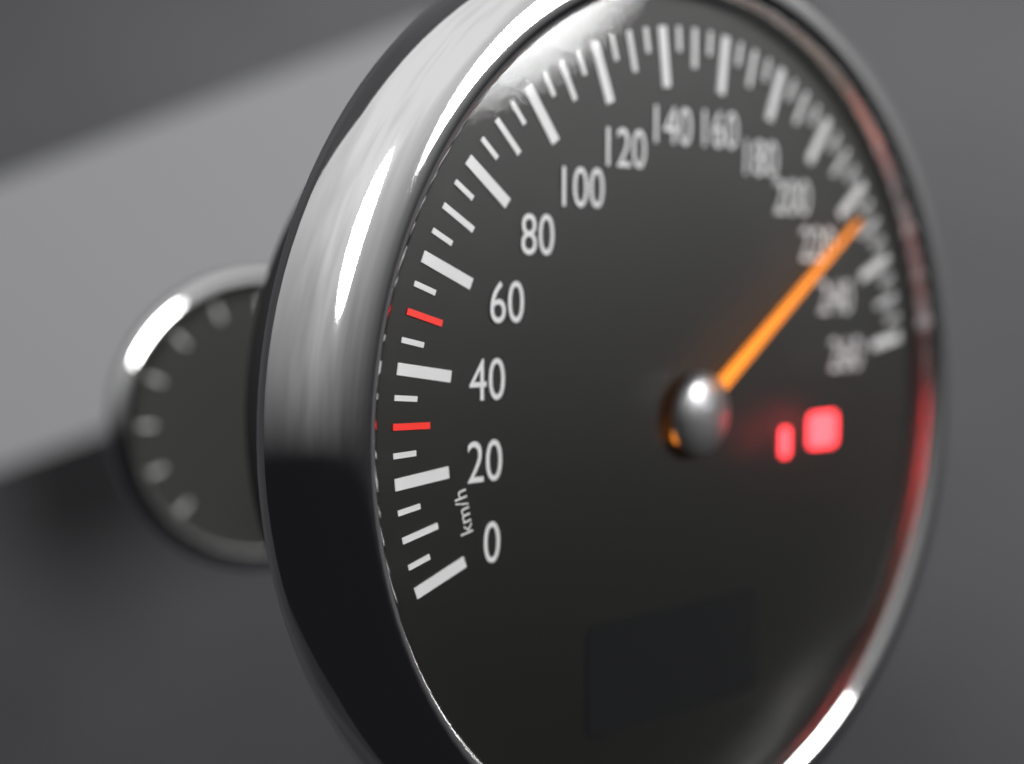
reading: 225 km/h
